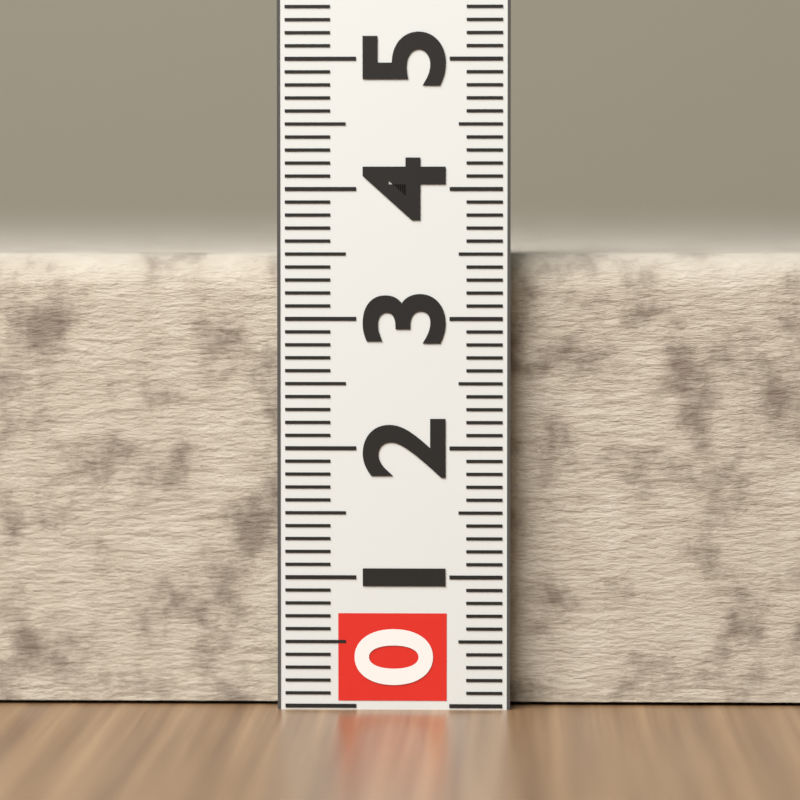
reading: 3.5 (no unit)
